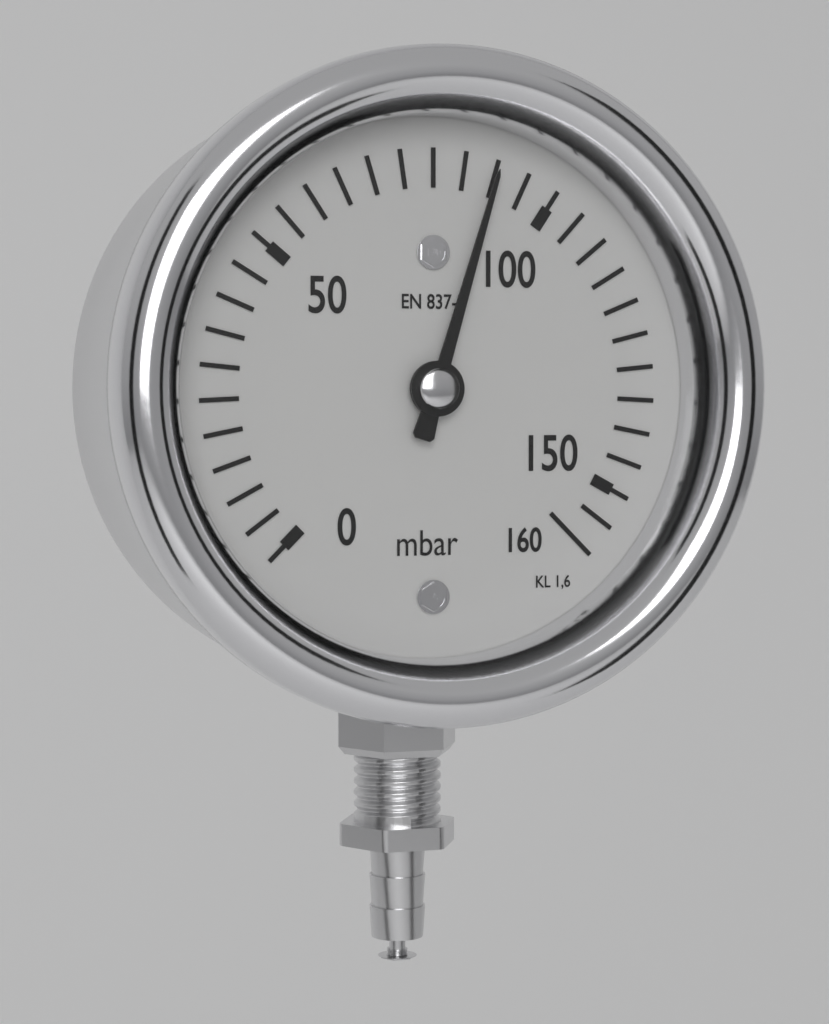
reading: 90 mbar
